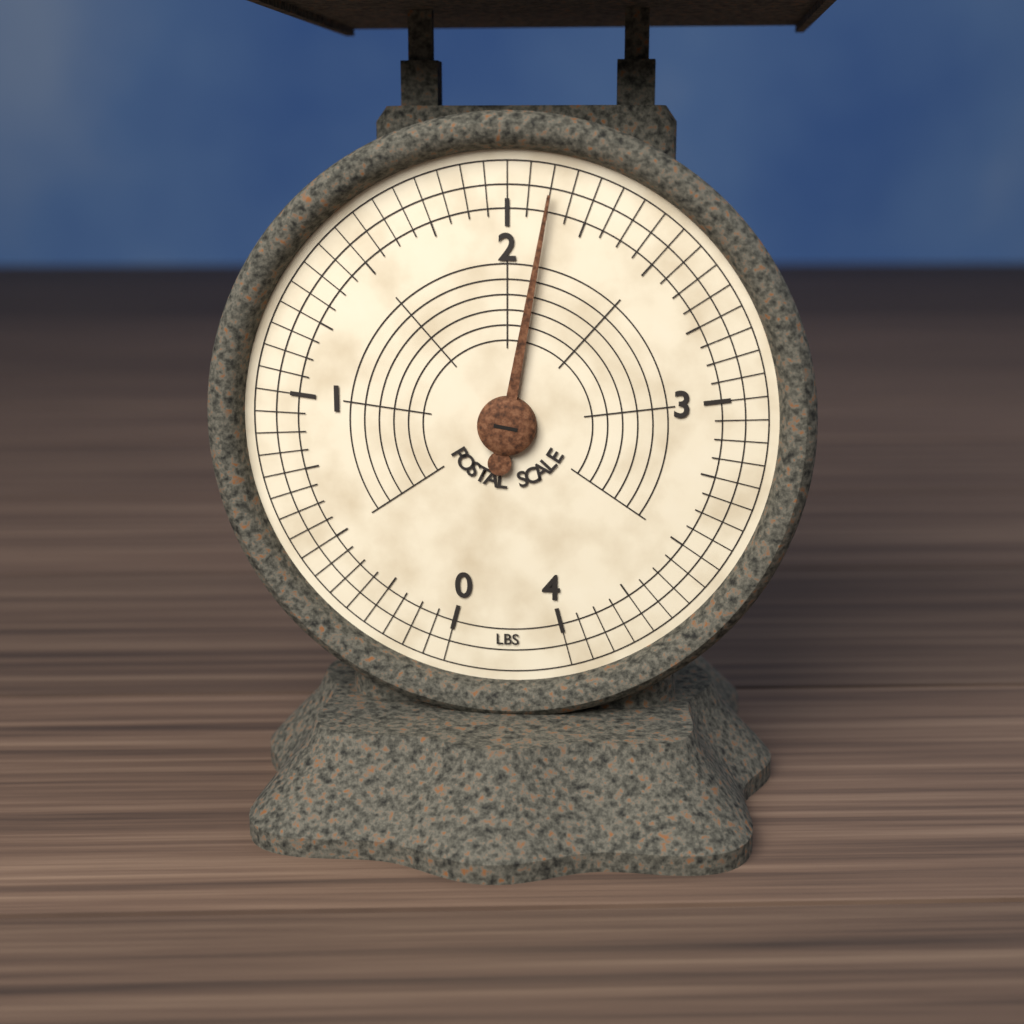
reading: 2.1250 lbs
